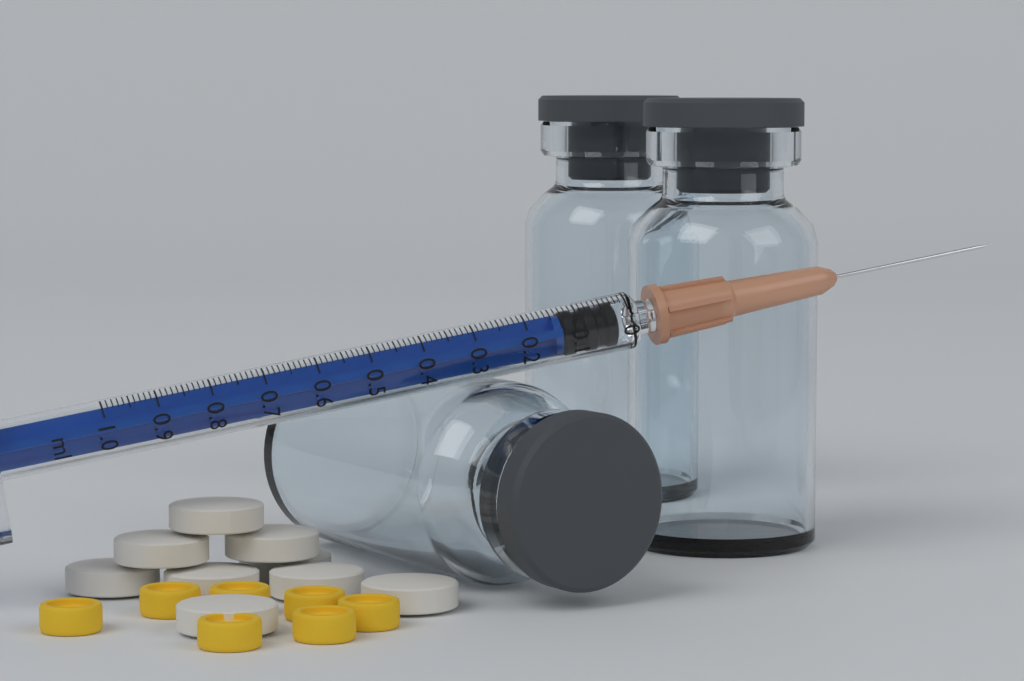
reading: 0.02 ml
